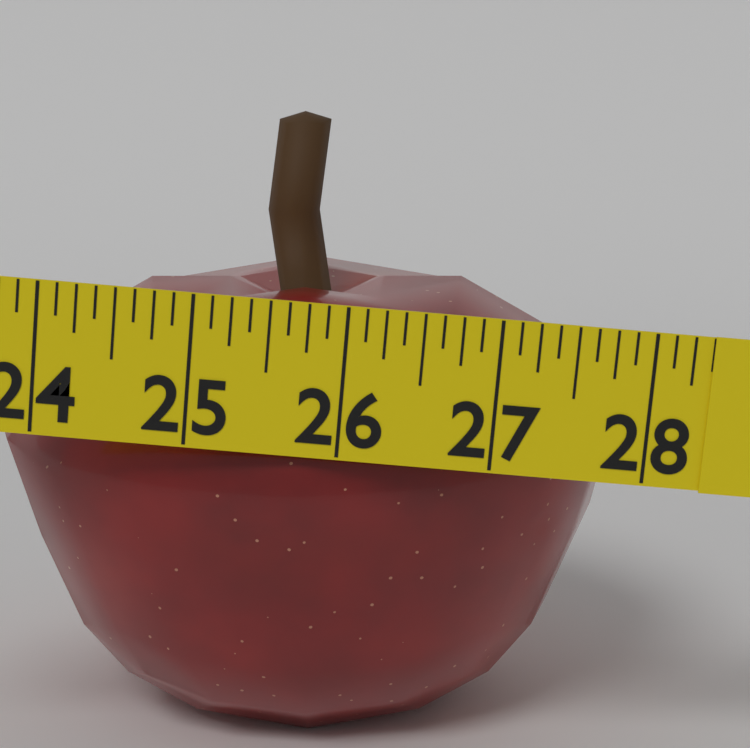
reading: 28.375 in
